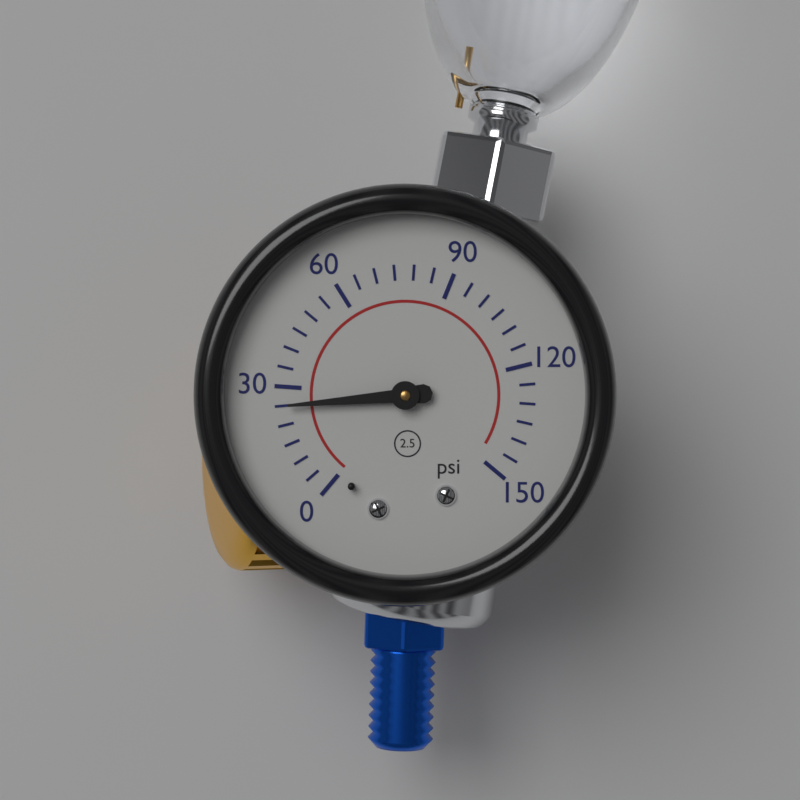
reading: 25 psi
